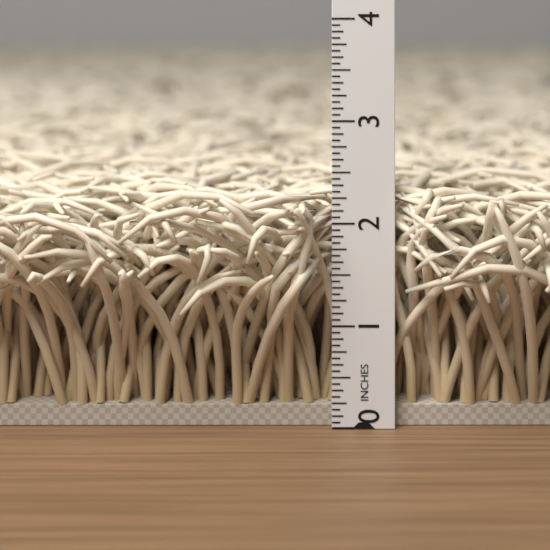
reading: 2.3750 in
